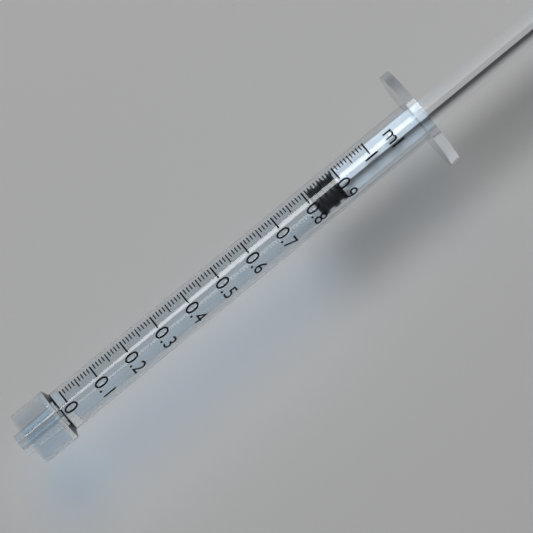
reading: 0.81 ml
